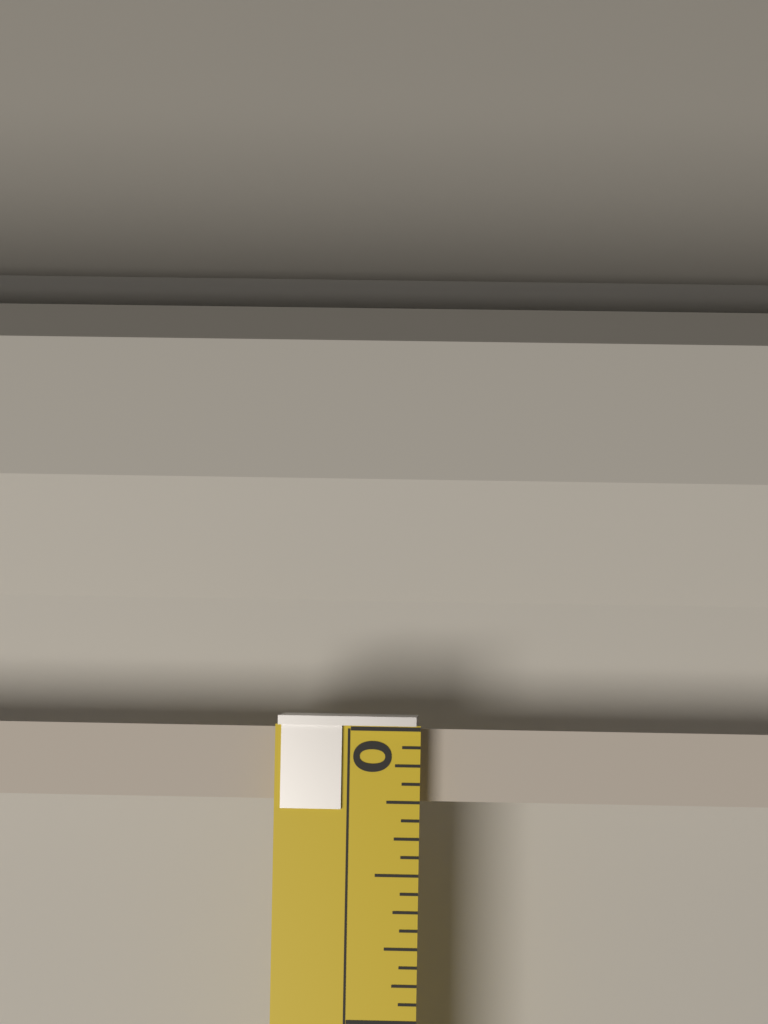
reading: 0.2500 (no unit)
